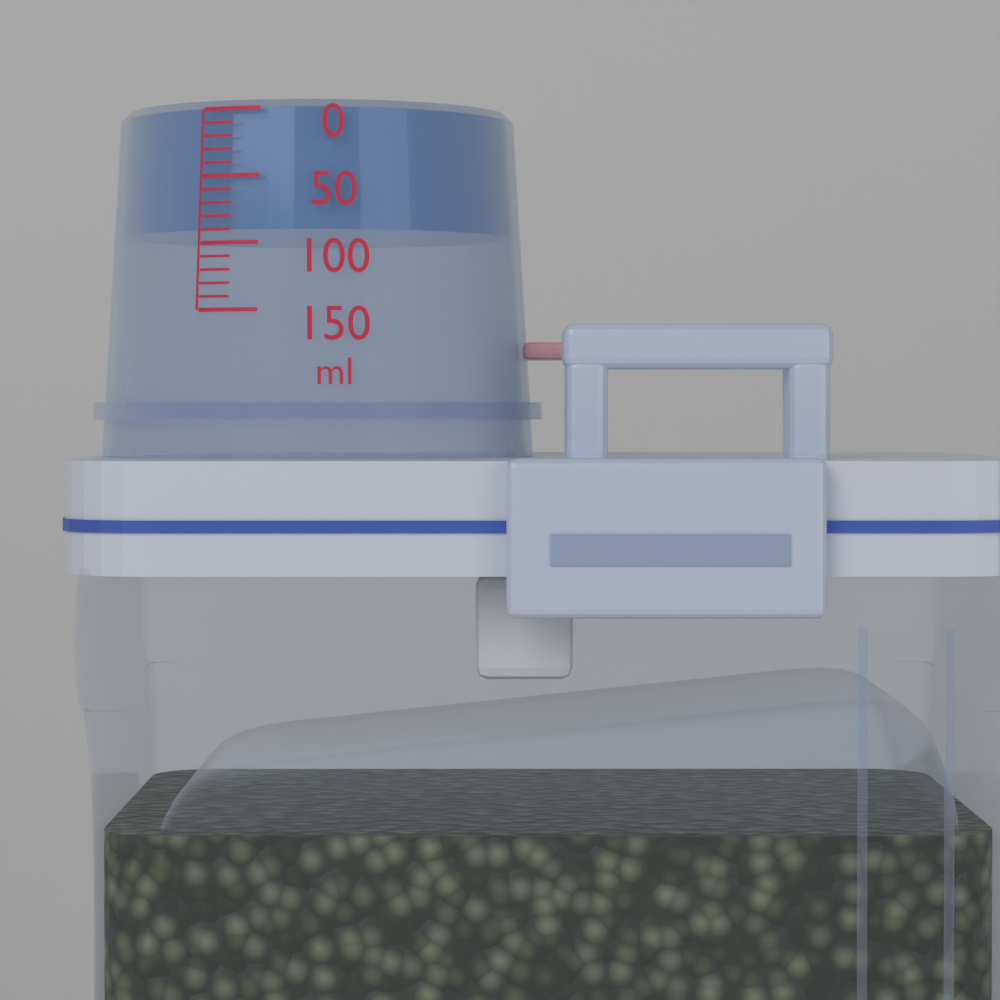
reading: 90 ml
